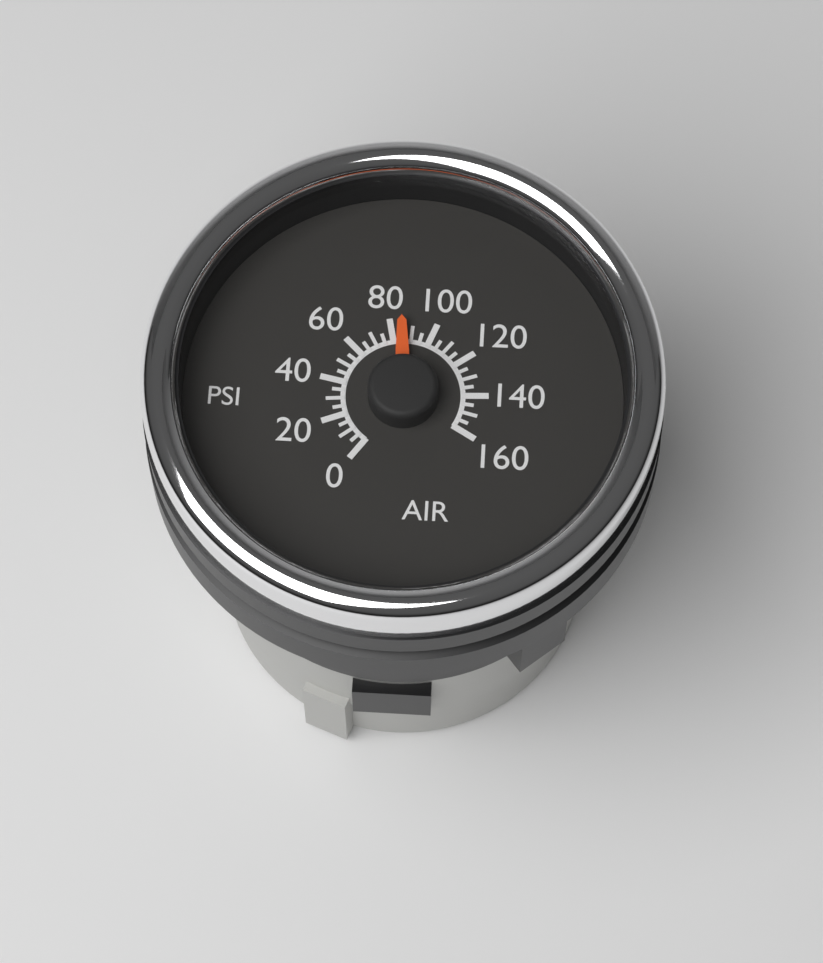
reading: 85 psi
